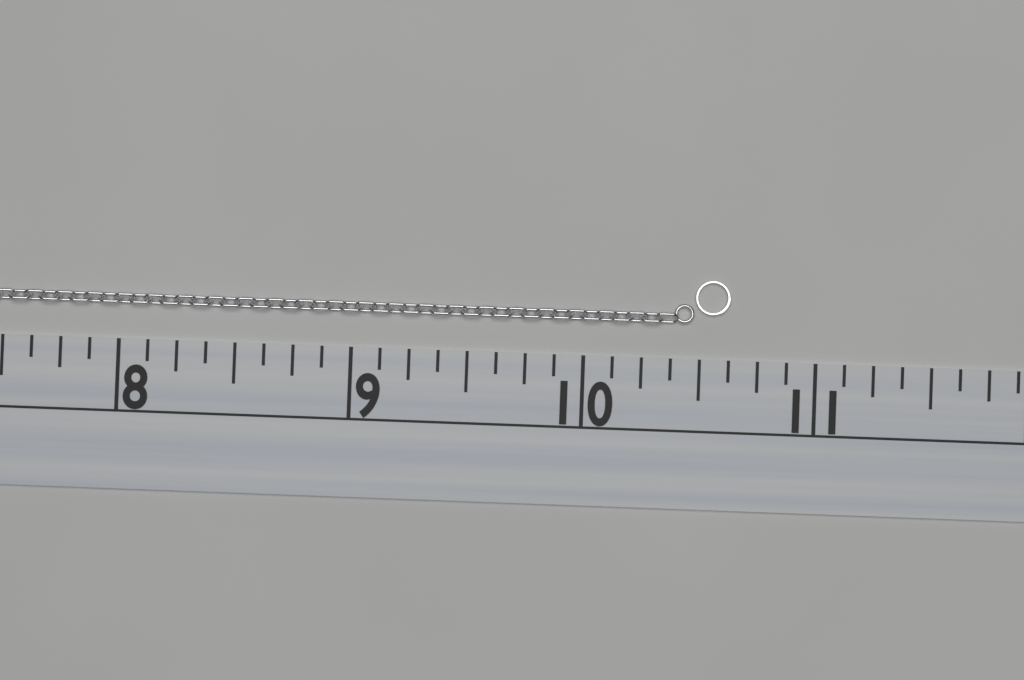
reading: 10.625 (no unit)
